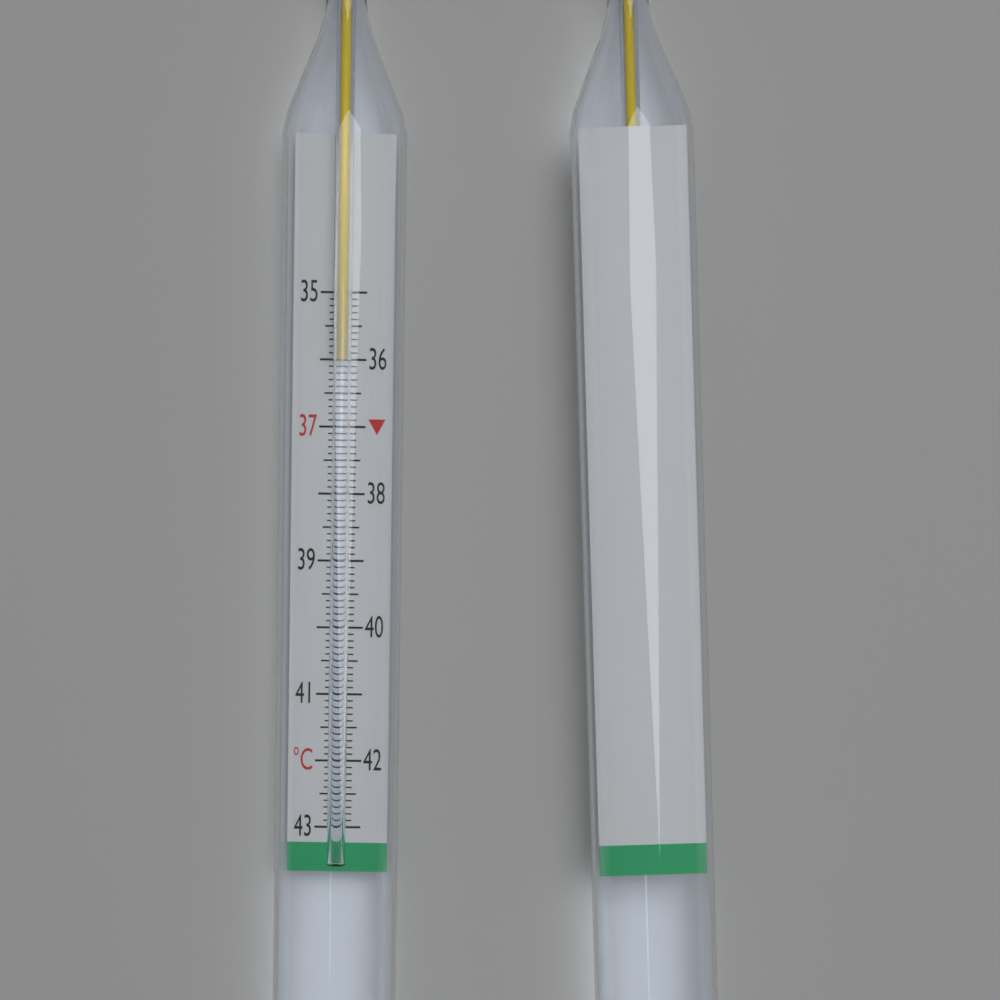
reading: 36.0 °C
